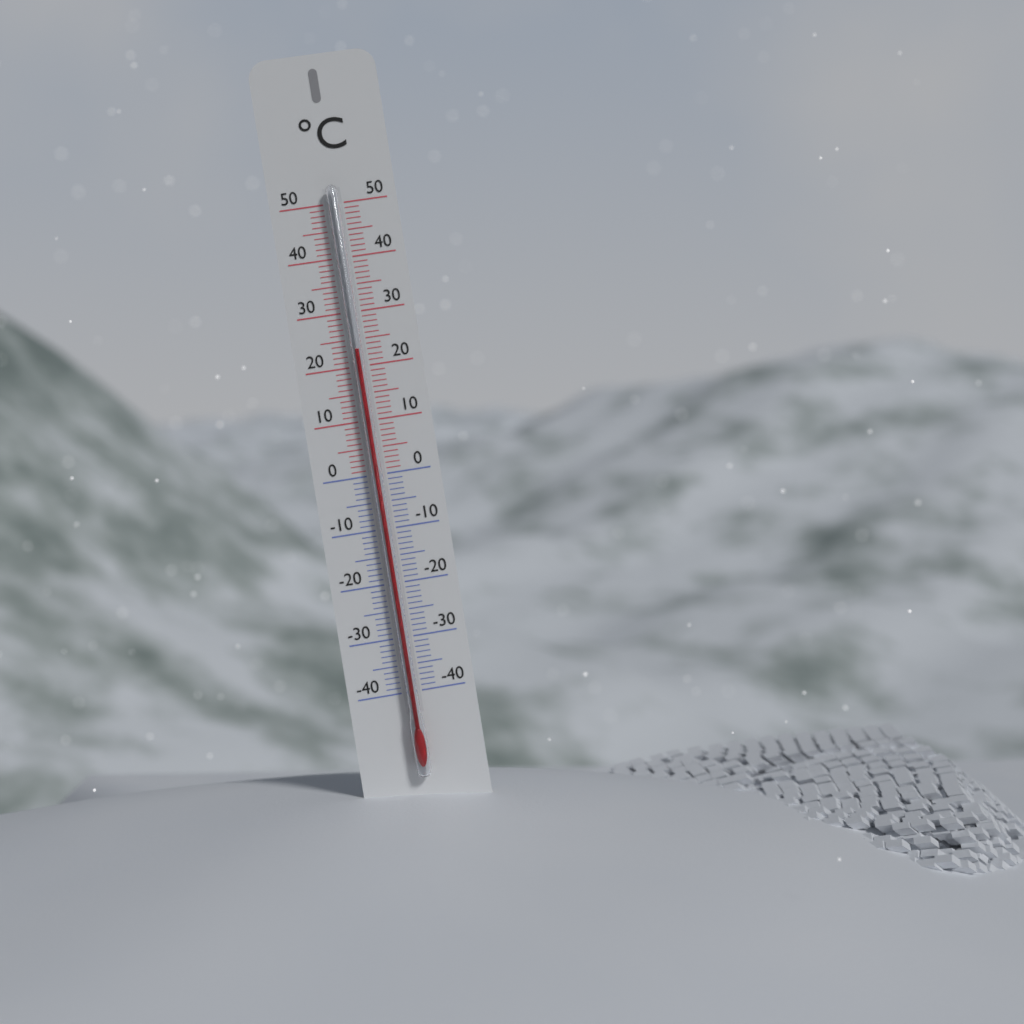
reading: 23 °C
